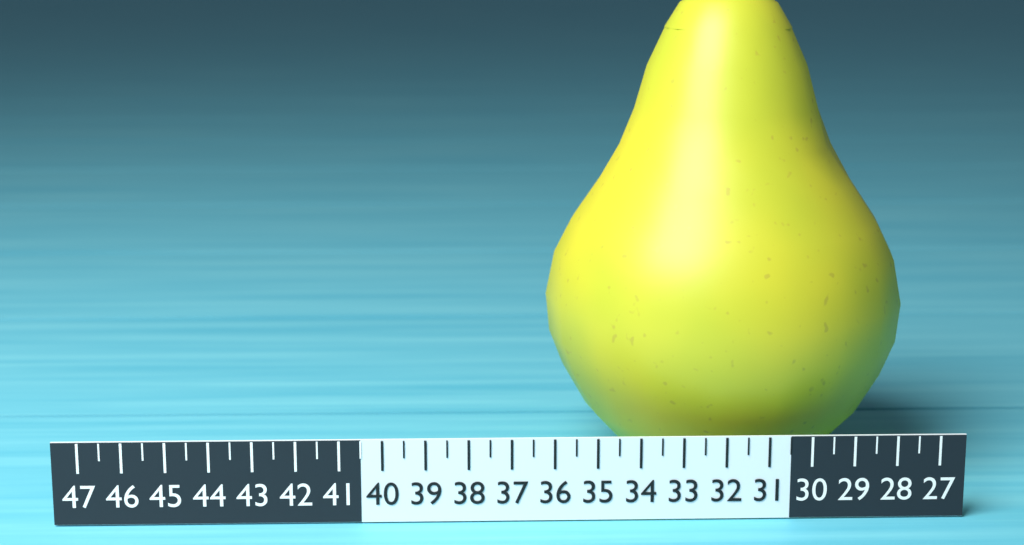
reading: 36.0 (no unit)
